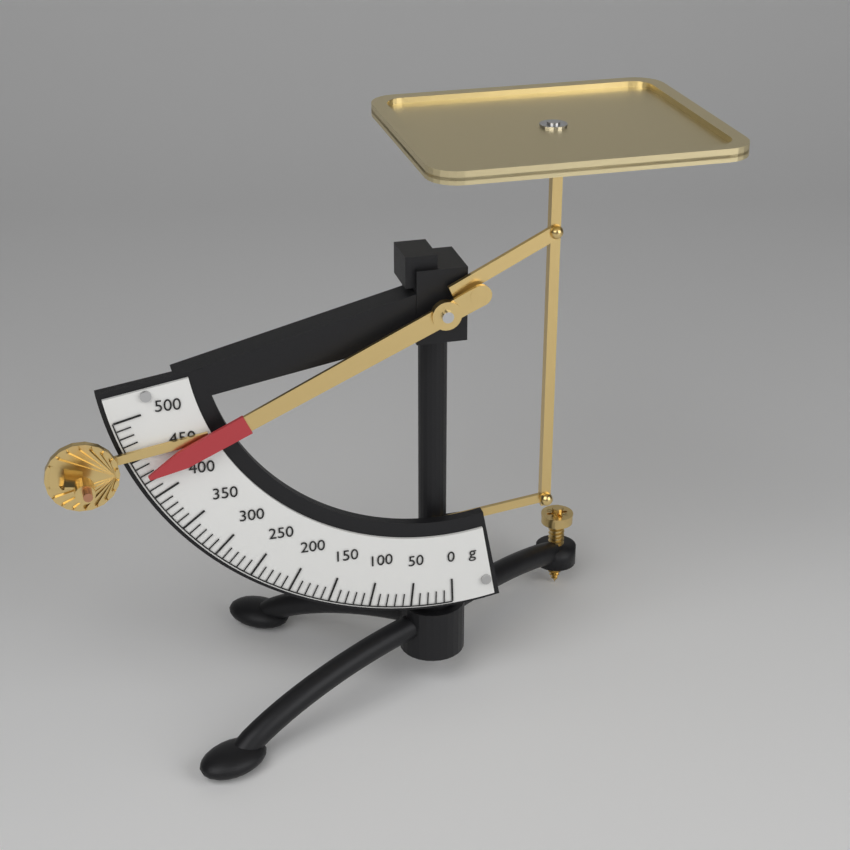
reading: 430 g
